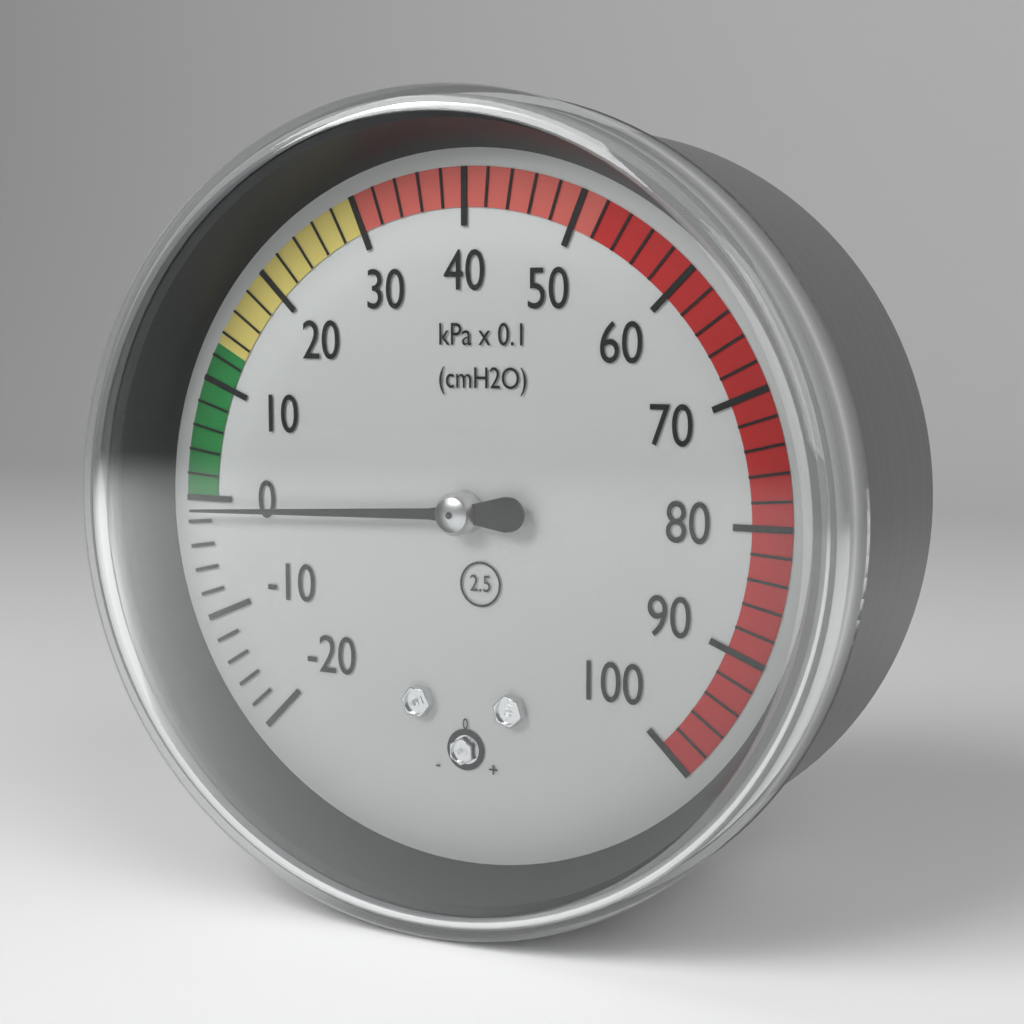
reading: -0.1 kPa
